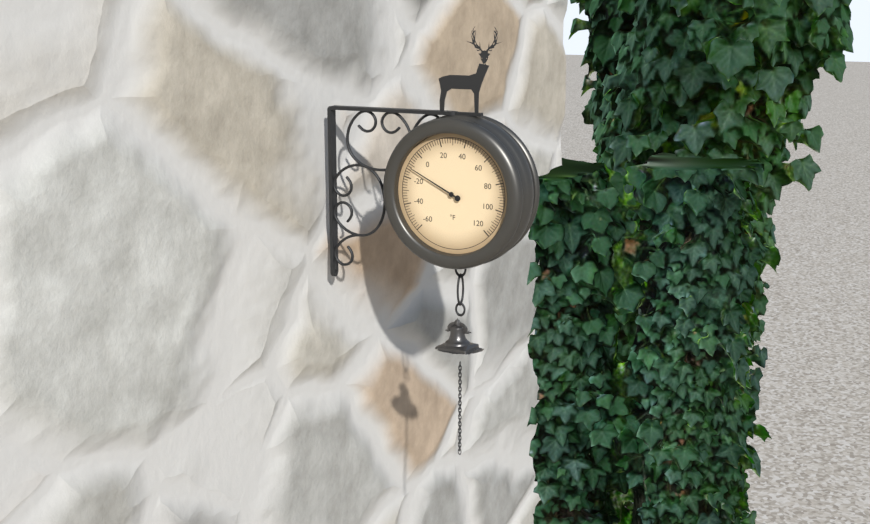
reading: -12 °F
